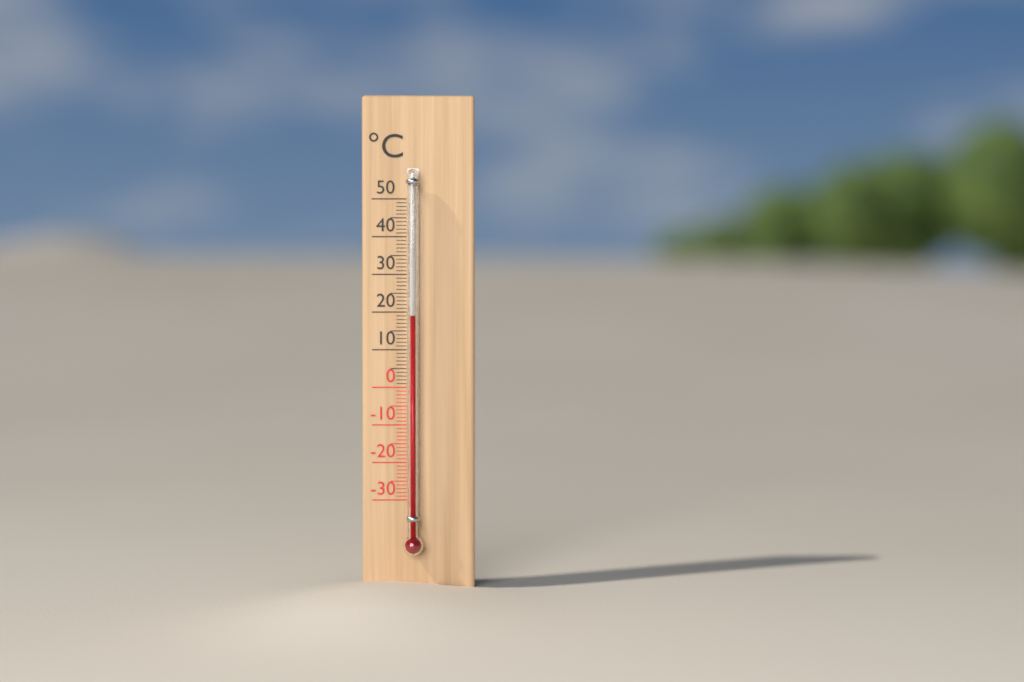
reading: 19 °C
